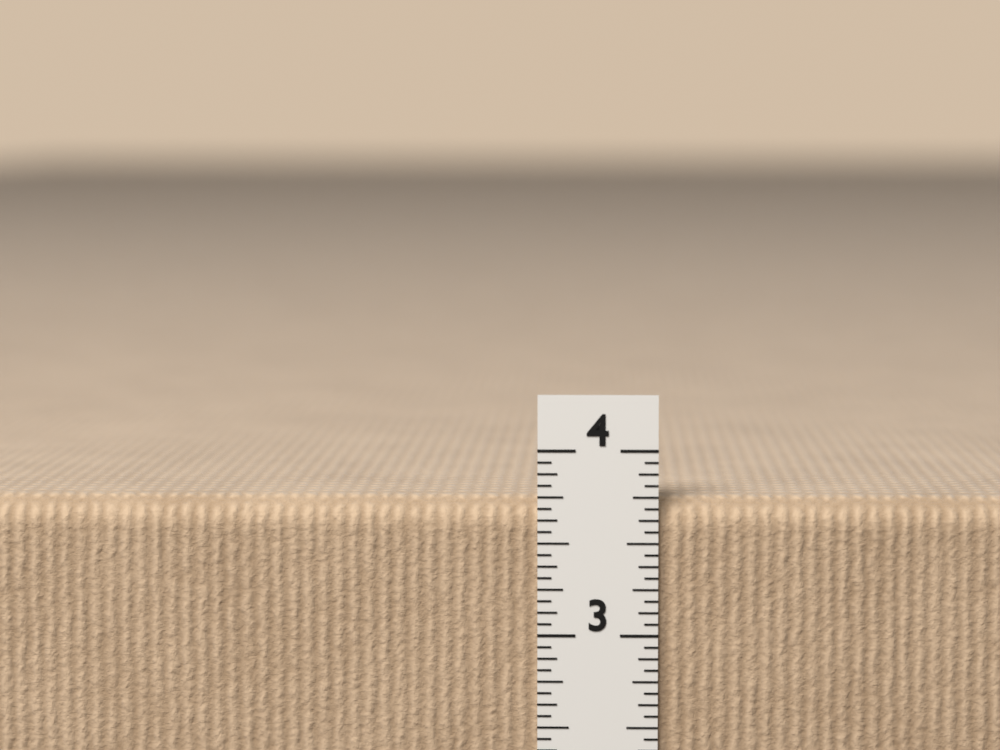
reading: 3.7500 in
